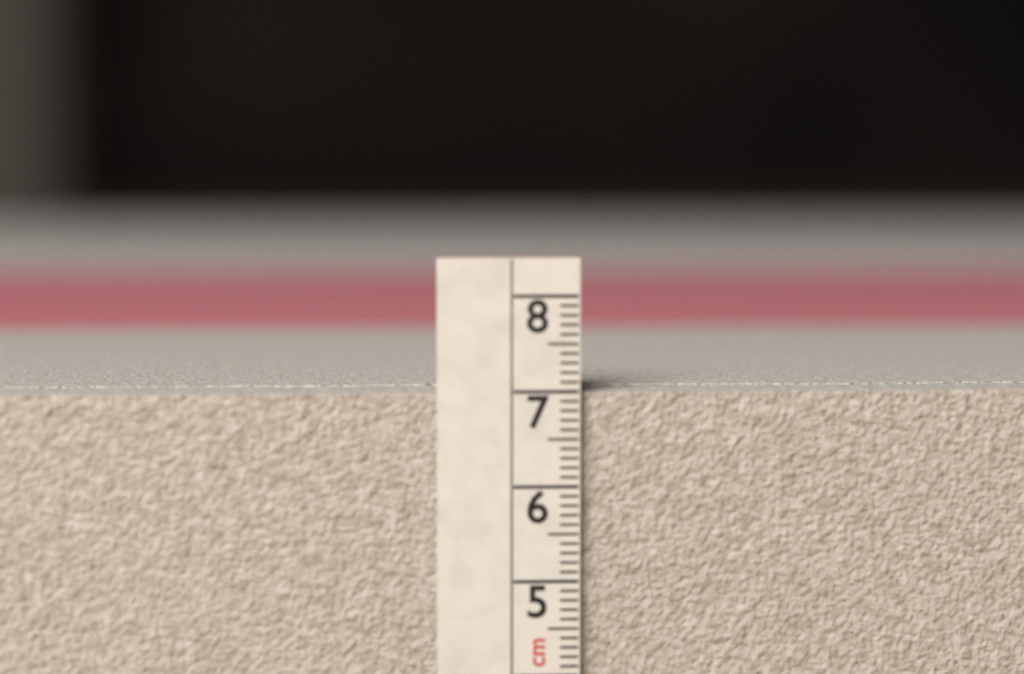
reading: 7.0 cm
